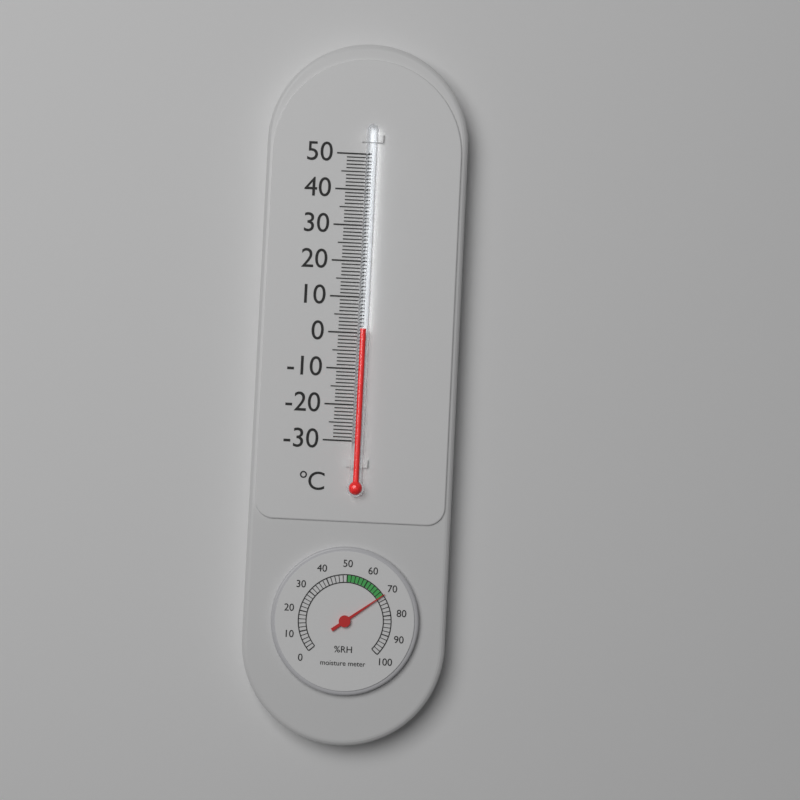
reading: 1 °C
